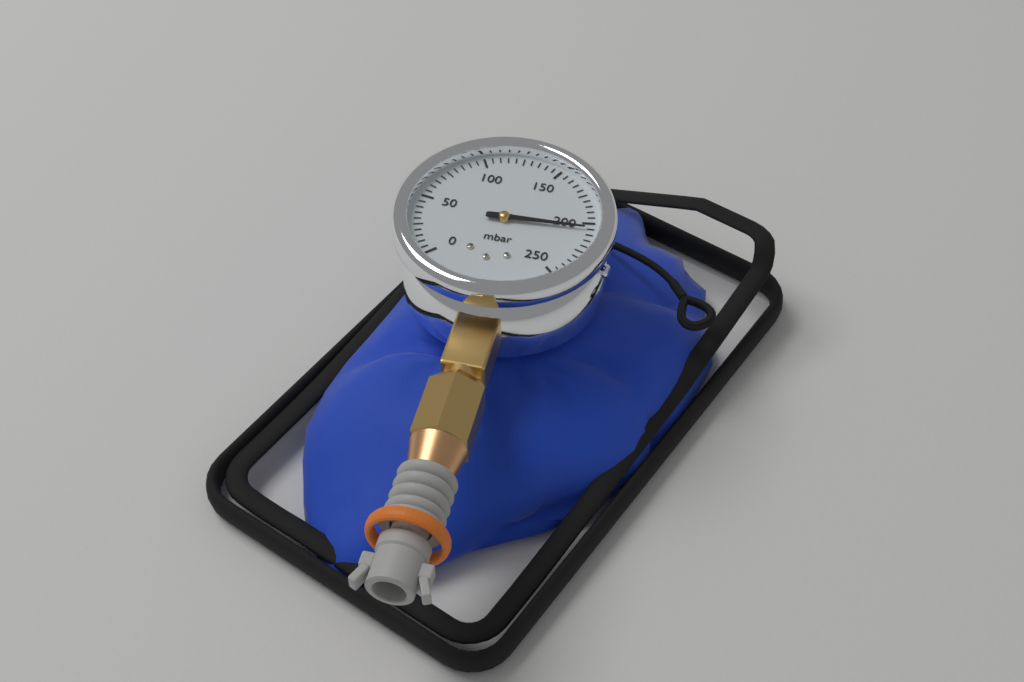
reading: 205 mbar
